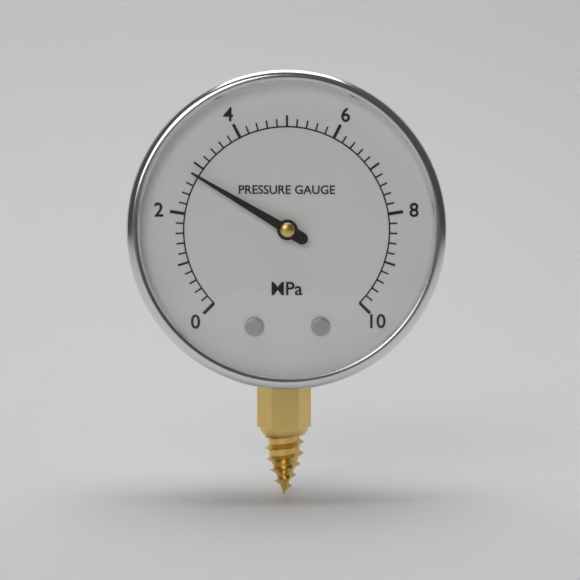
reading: 2.8 MPa
